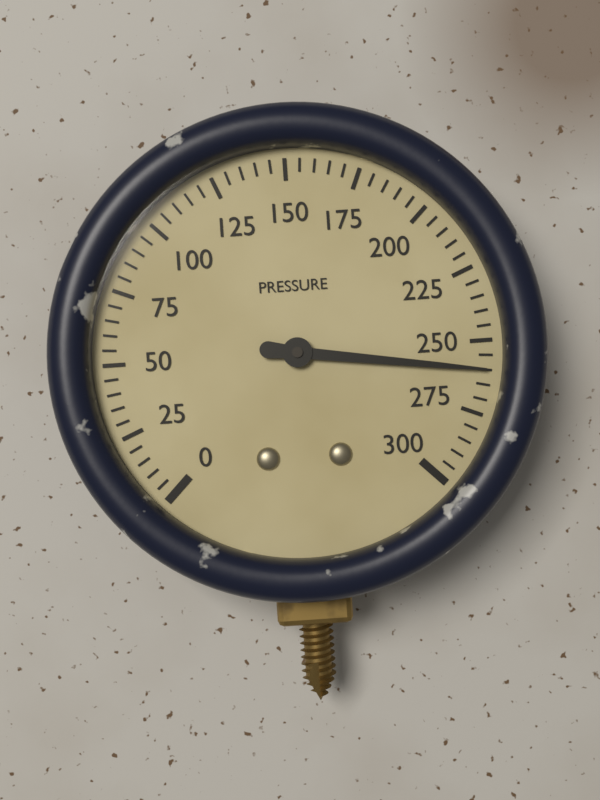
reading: 260 (no unit)
